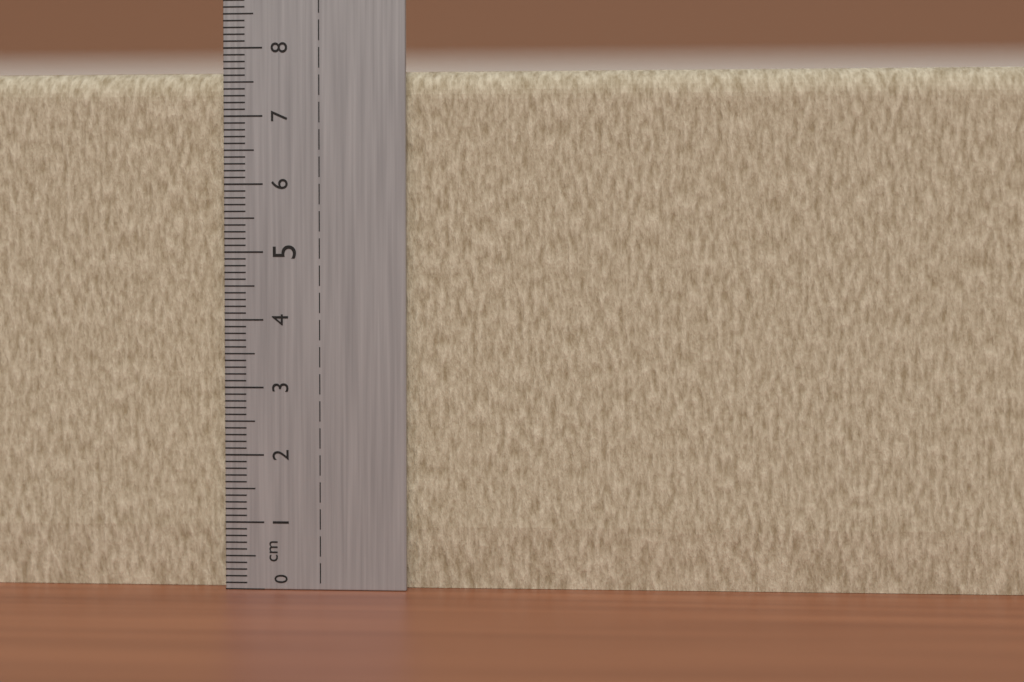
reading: 7.7 cm
